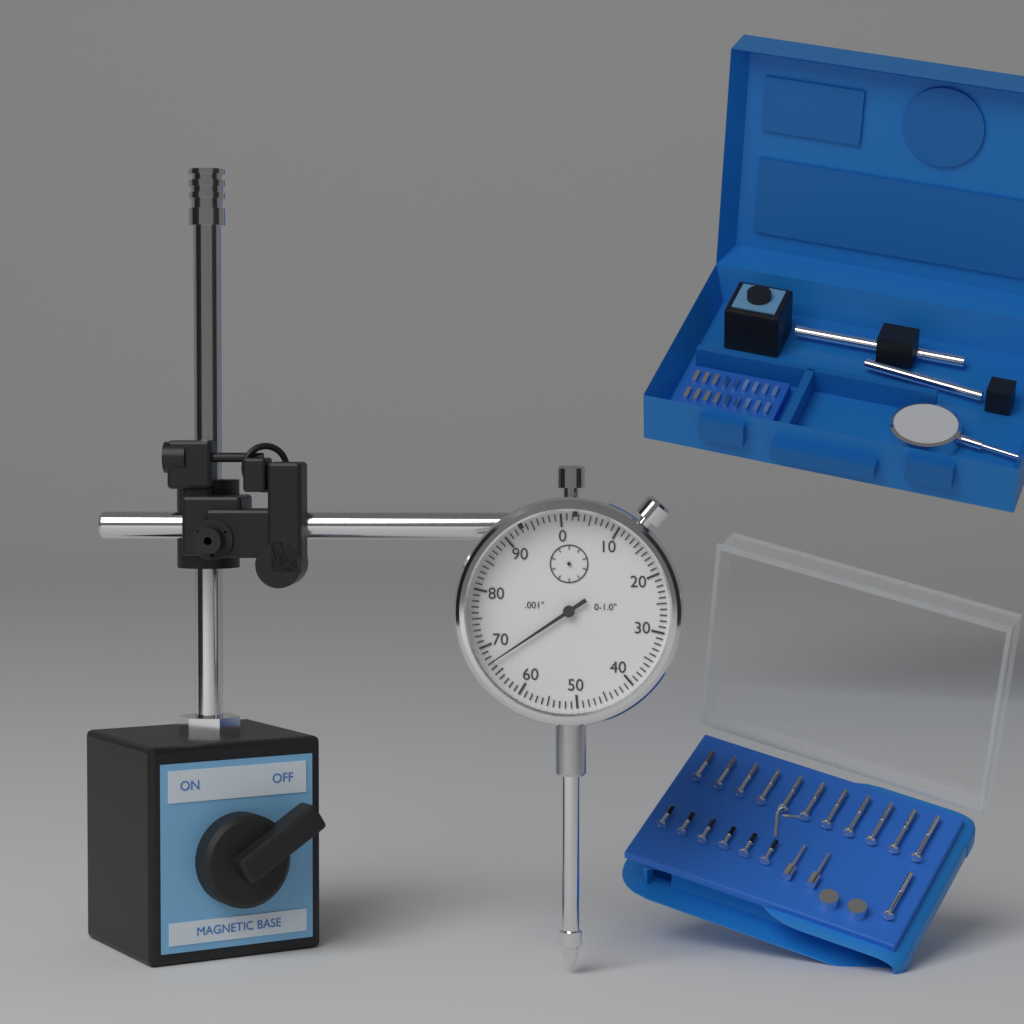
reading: 0.067 in
